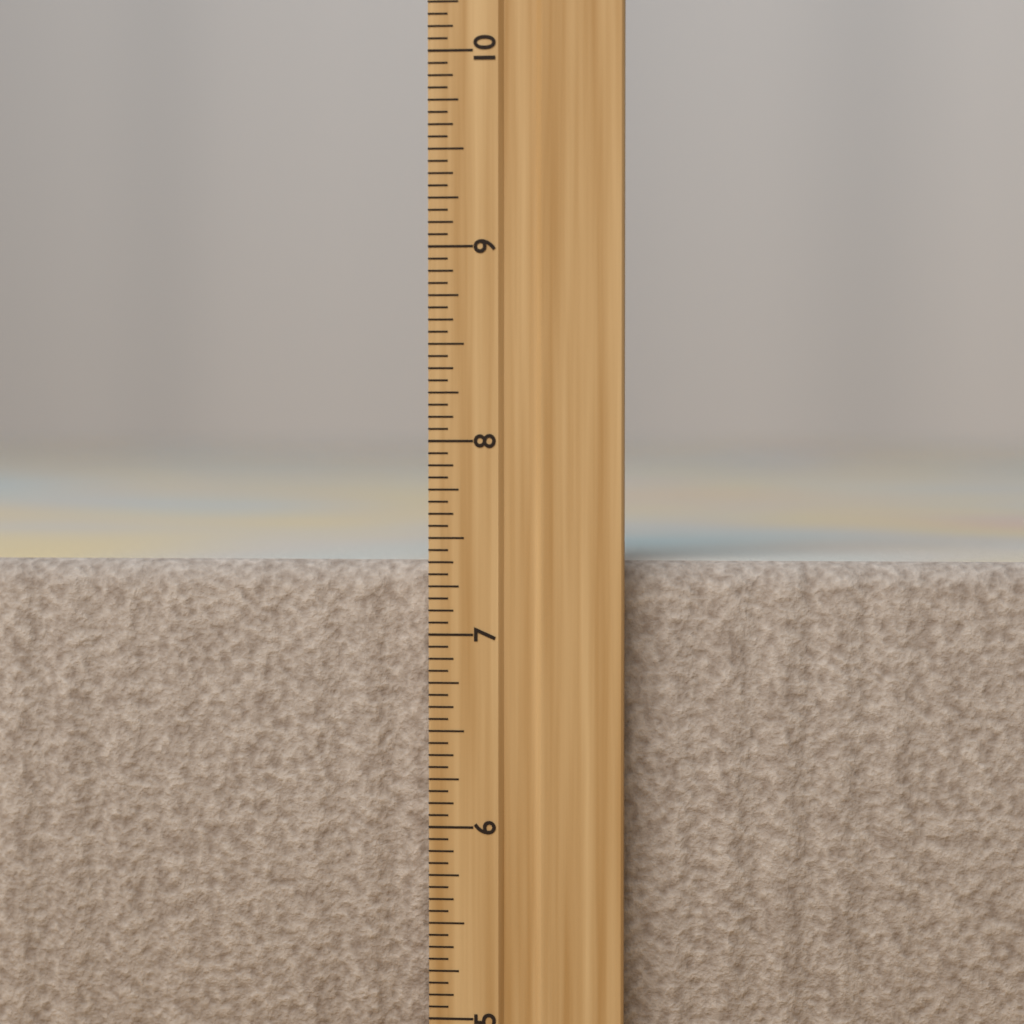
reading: 7.3750 inch
